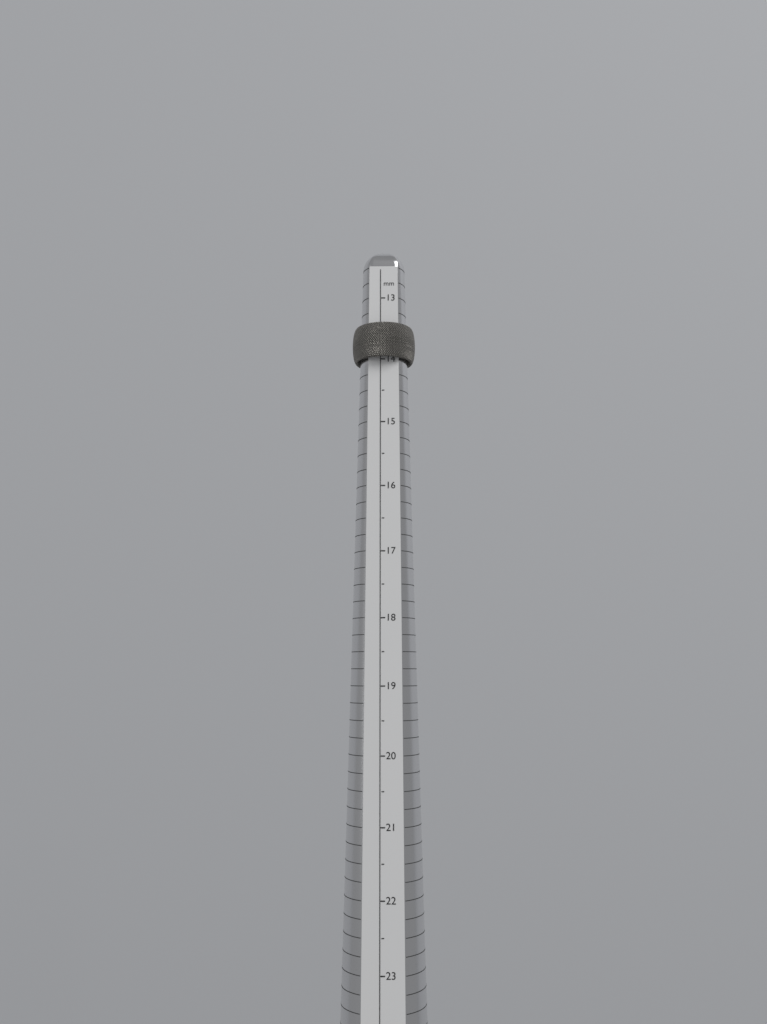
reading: 14.0 mm
